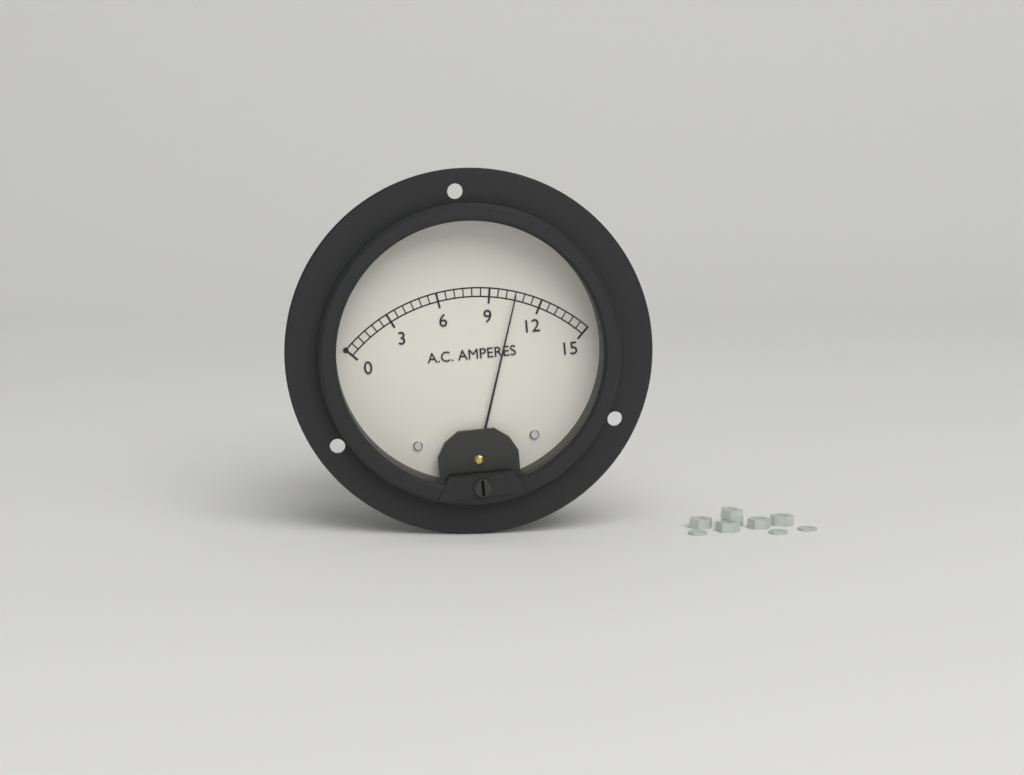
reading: 10.5 A
